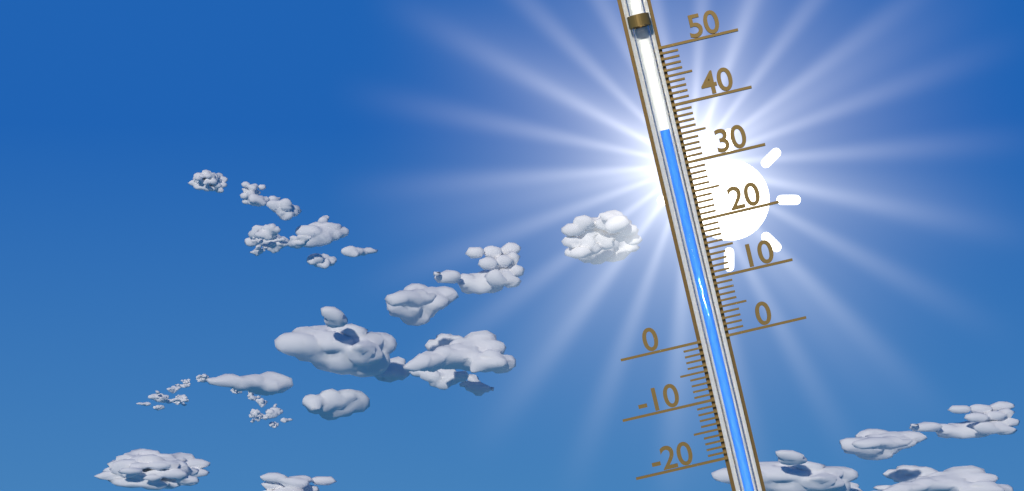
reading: 36 (no unit)
